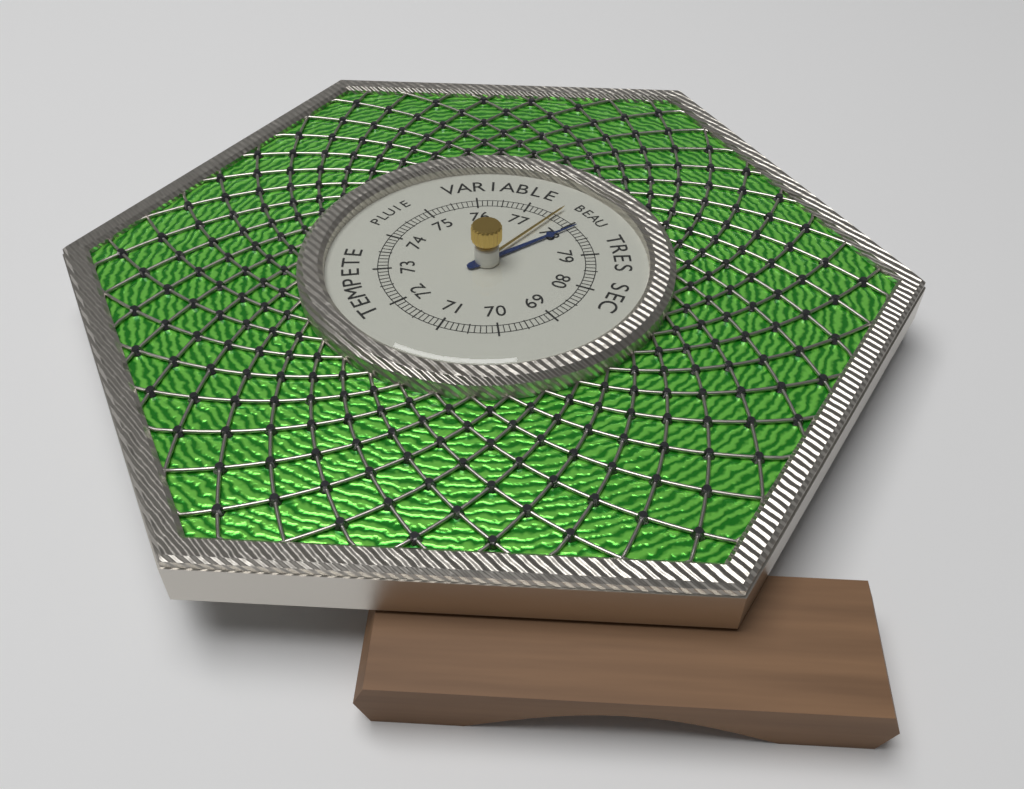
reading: 78.1 (no unit)
